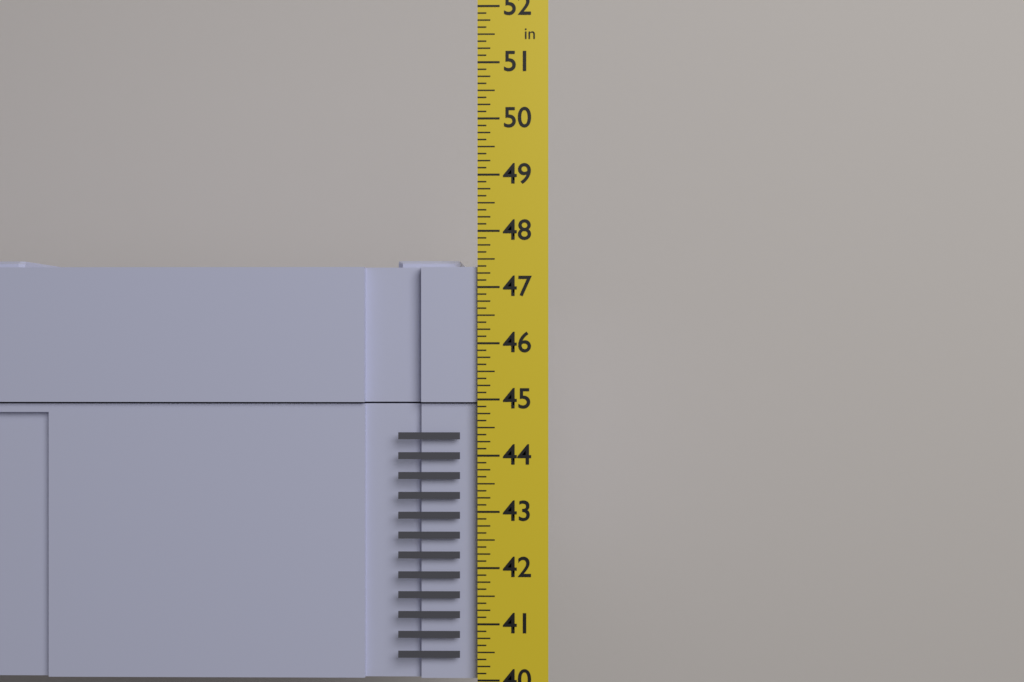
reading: 47.500 in
